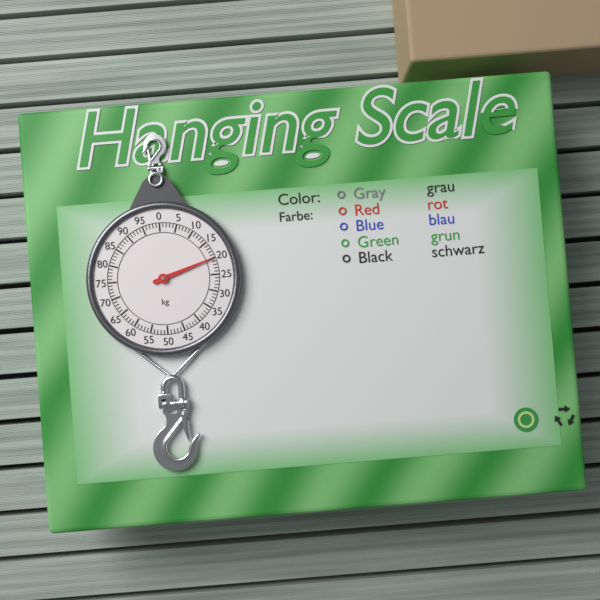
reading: 20 kg
